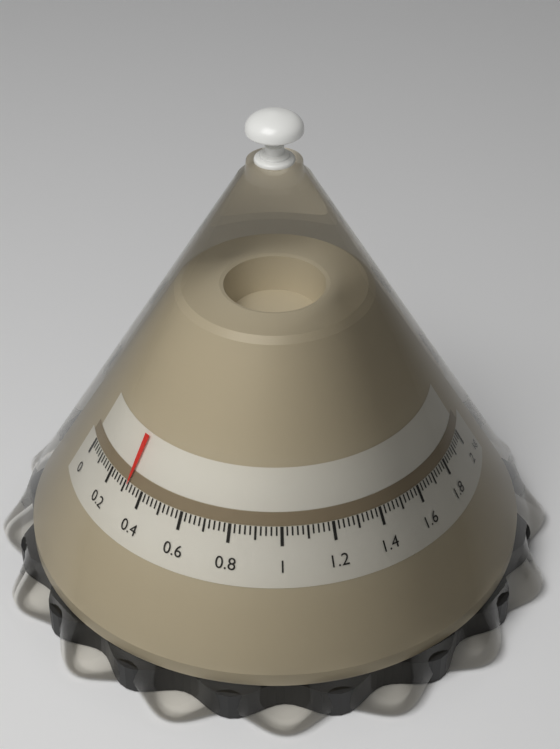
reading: 0.32 kg
